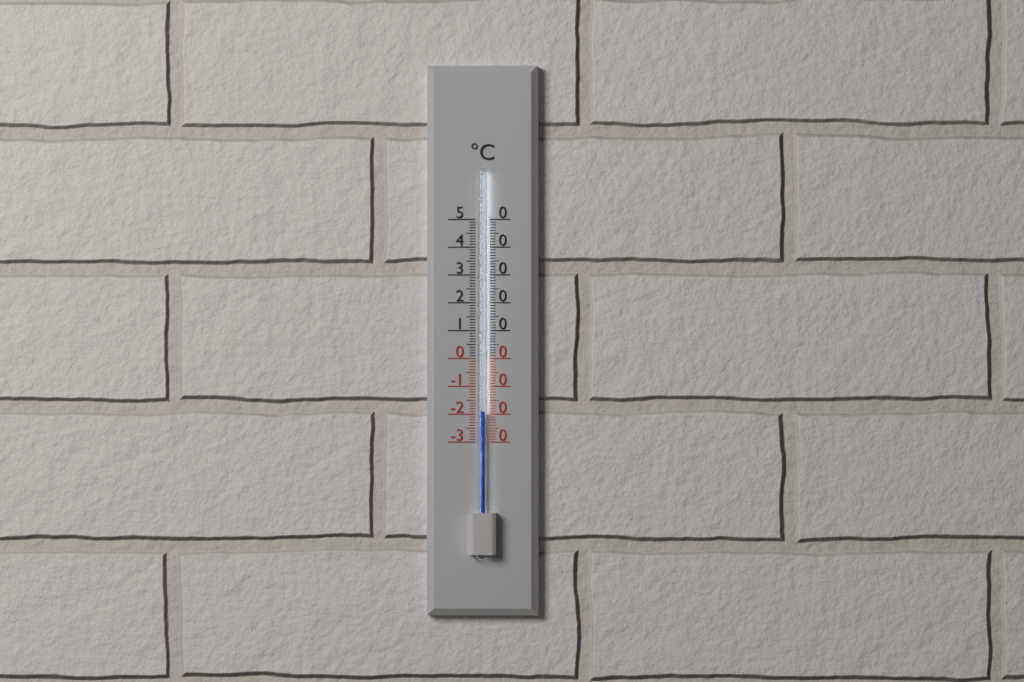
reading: -19 °C
